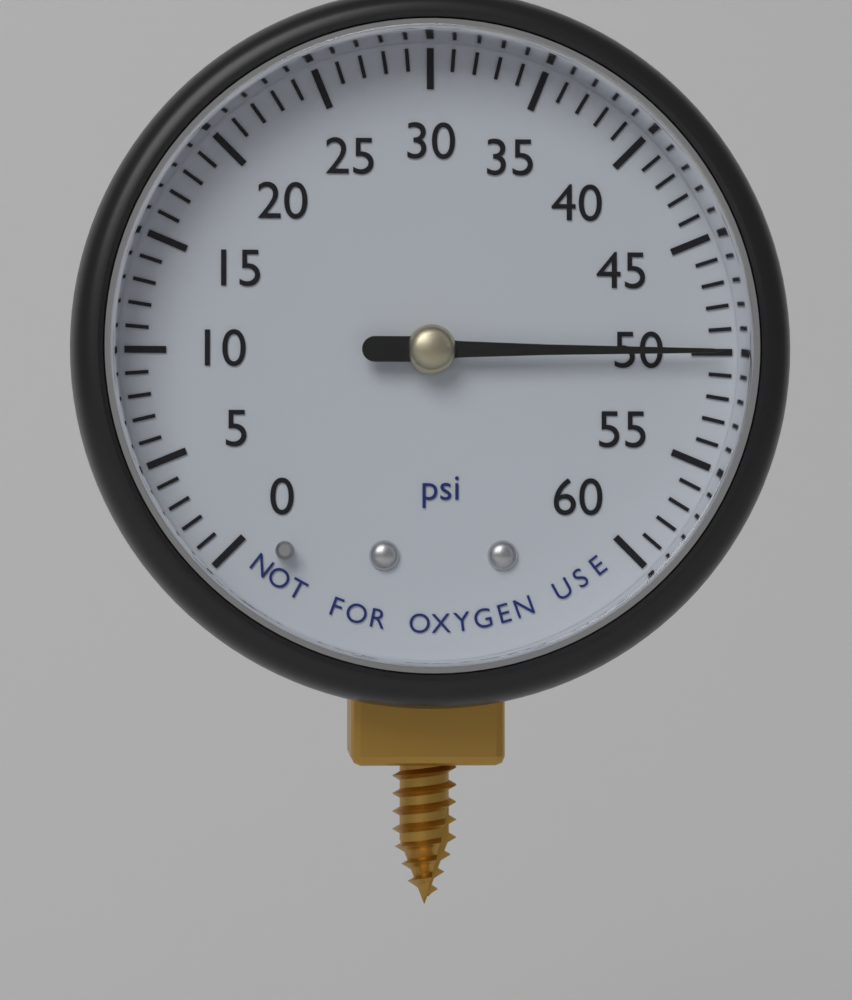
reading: 50 psi
